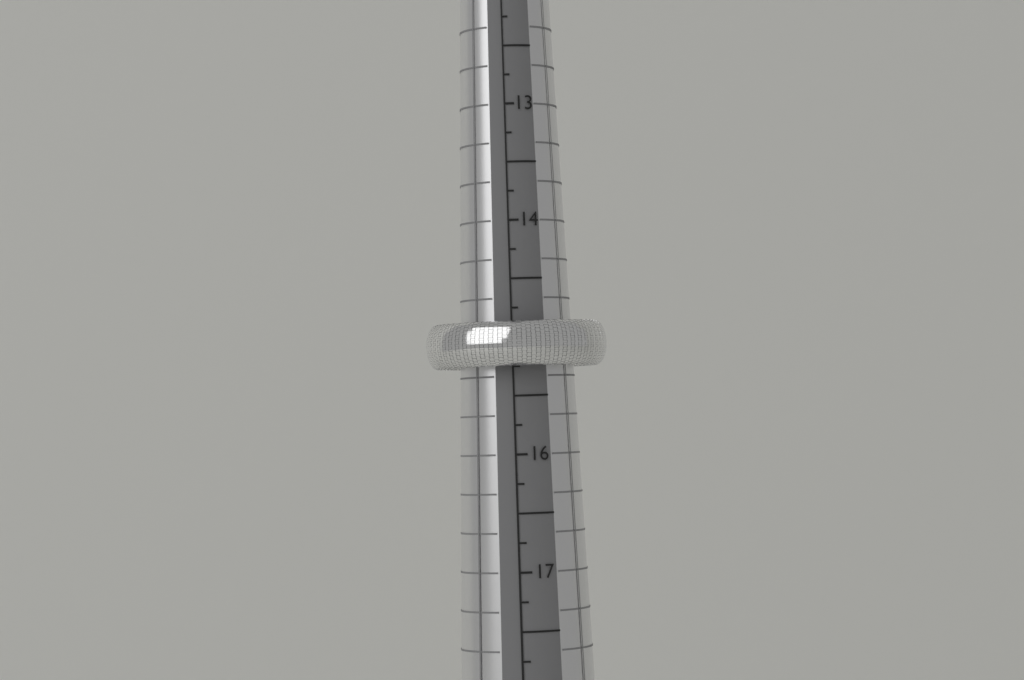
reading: 15.25 mm
